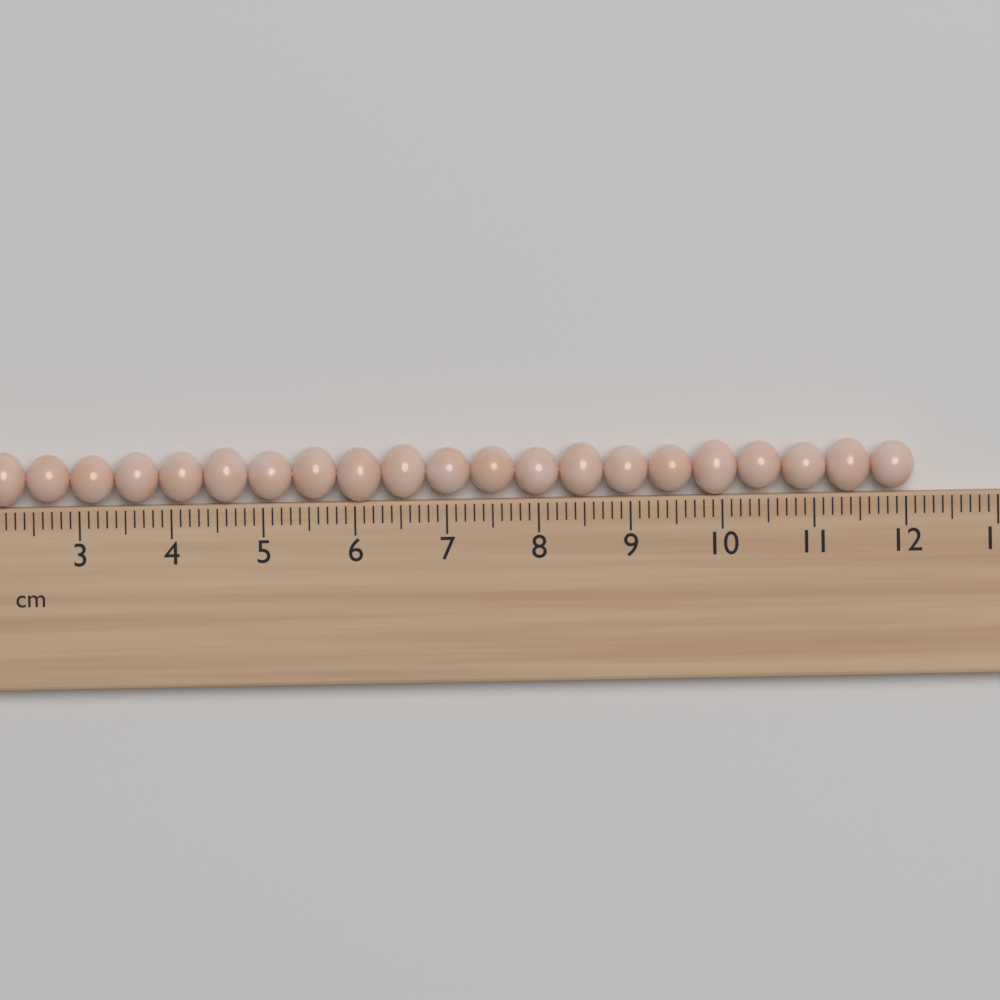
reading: 12.1 cm
